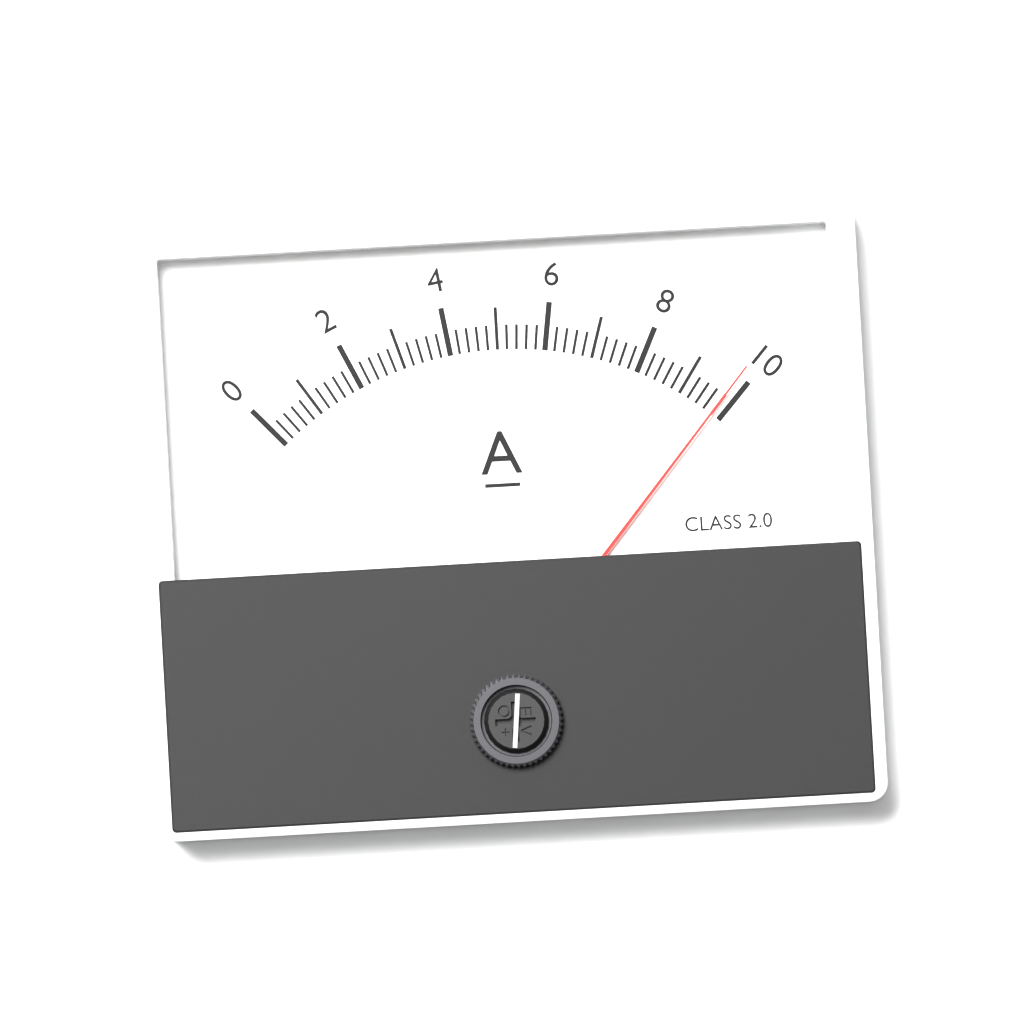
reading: 9.8 A
